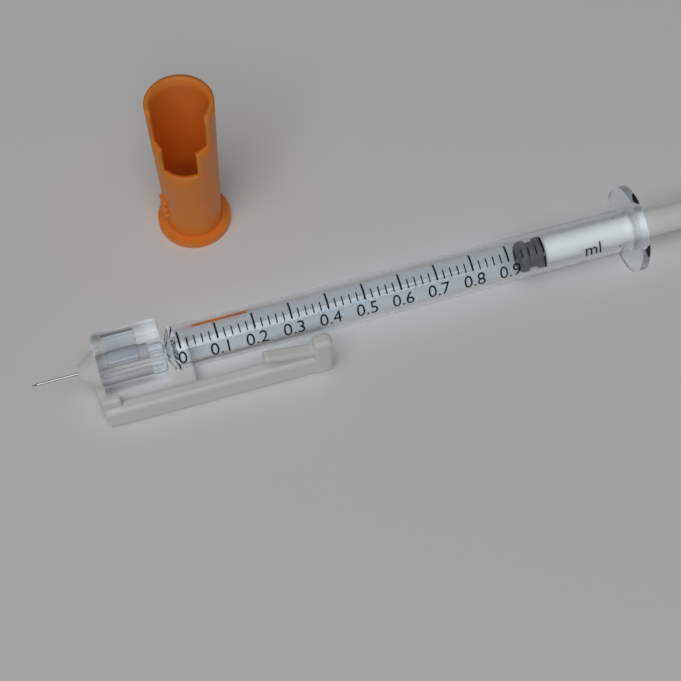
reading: 0.94 ml
